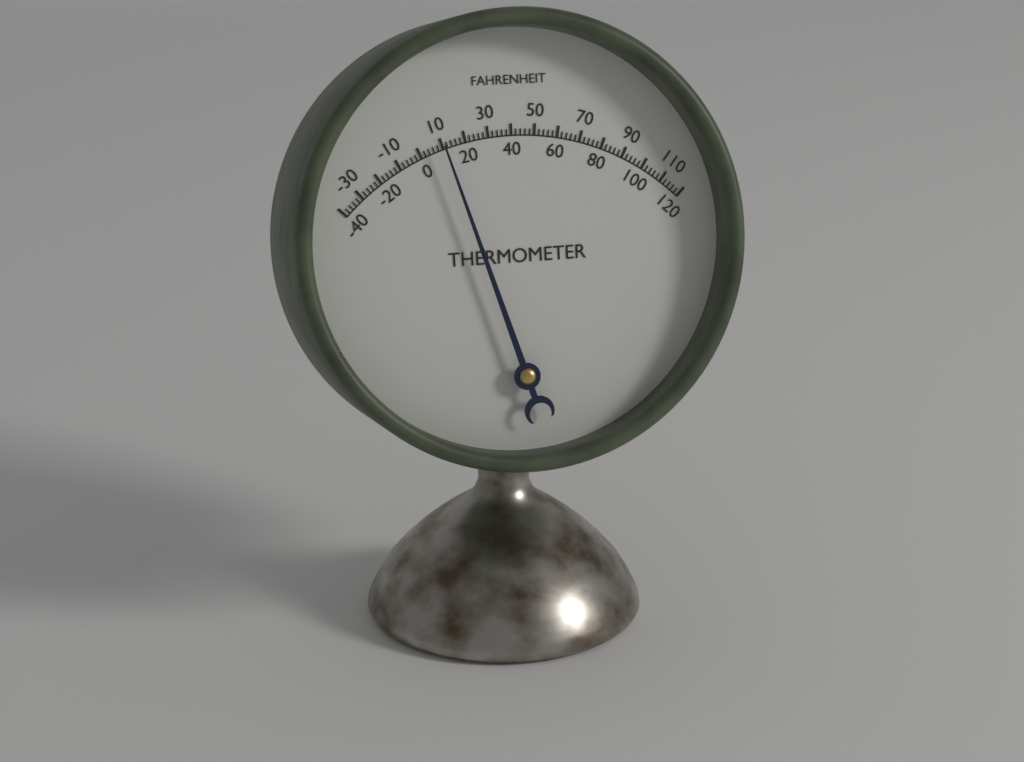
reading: 10 °F
